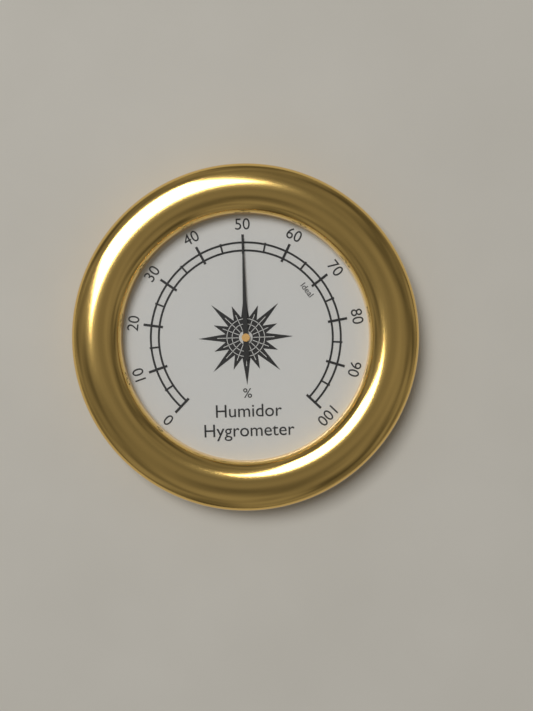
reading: 50 %
